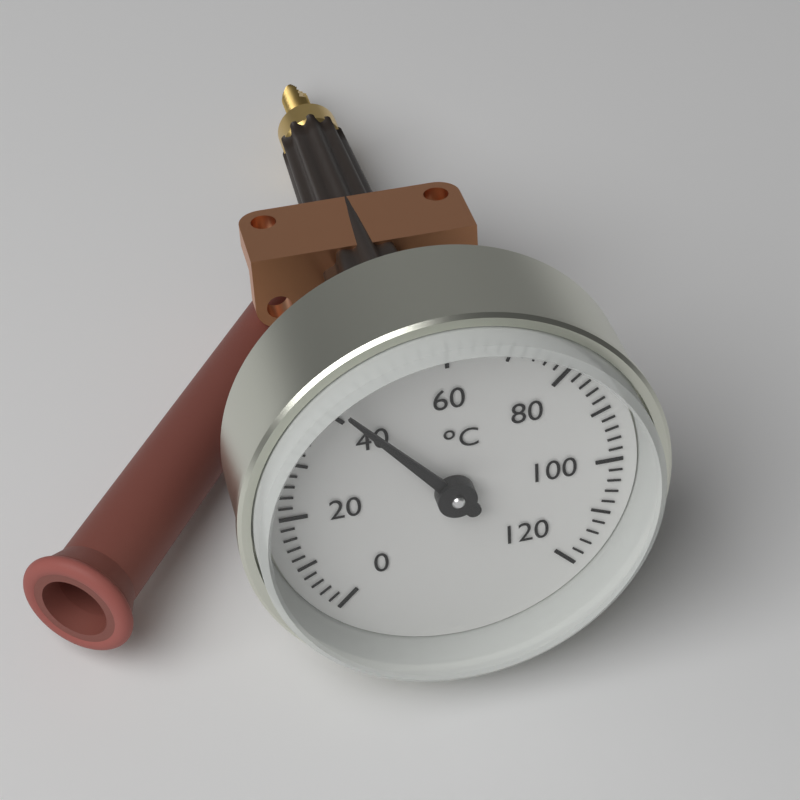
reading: 42 °C
